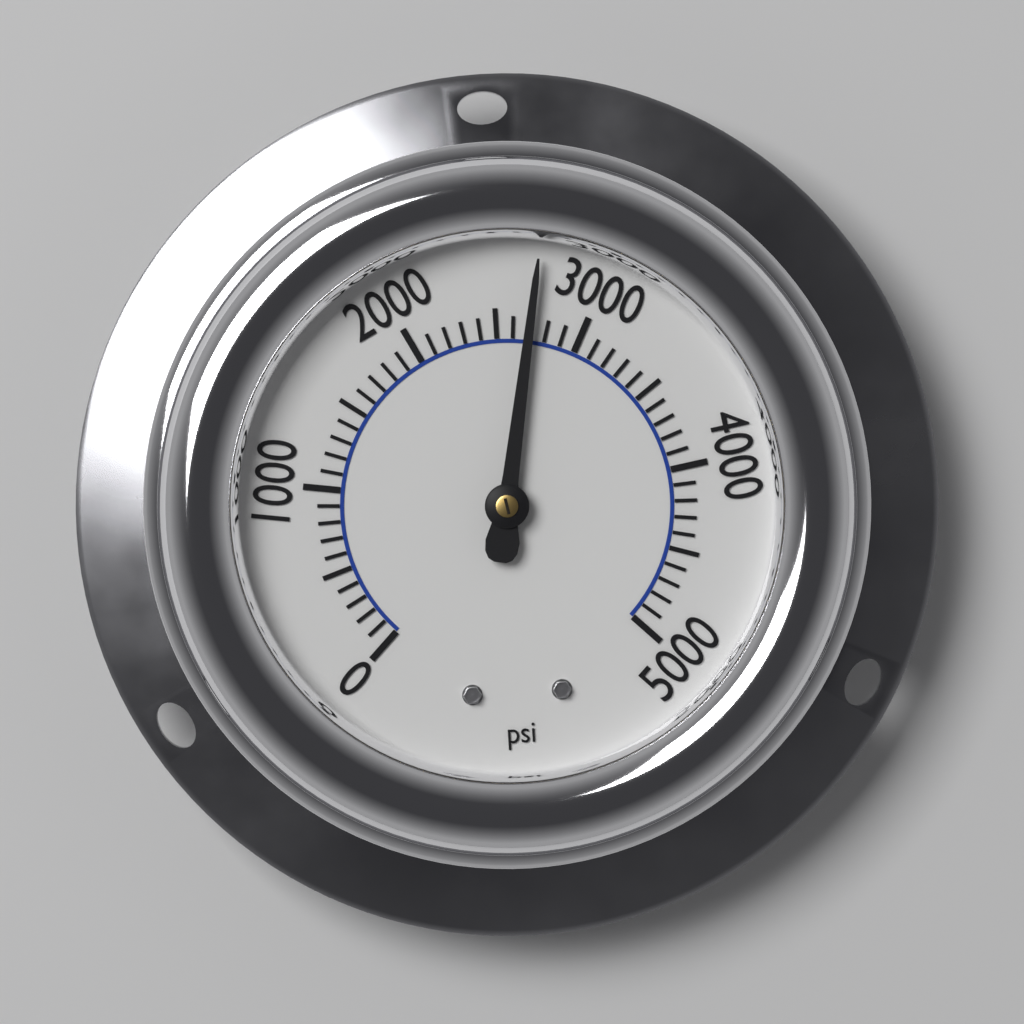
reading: 2700 psi
